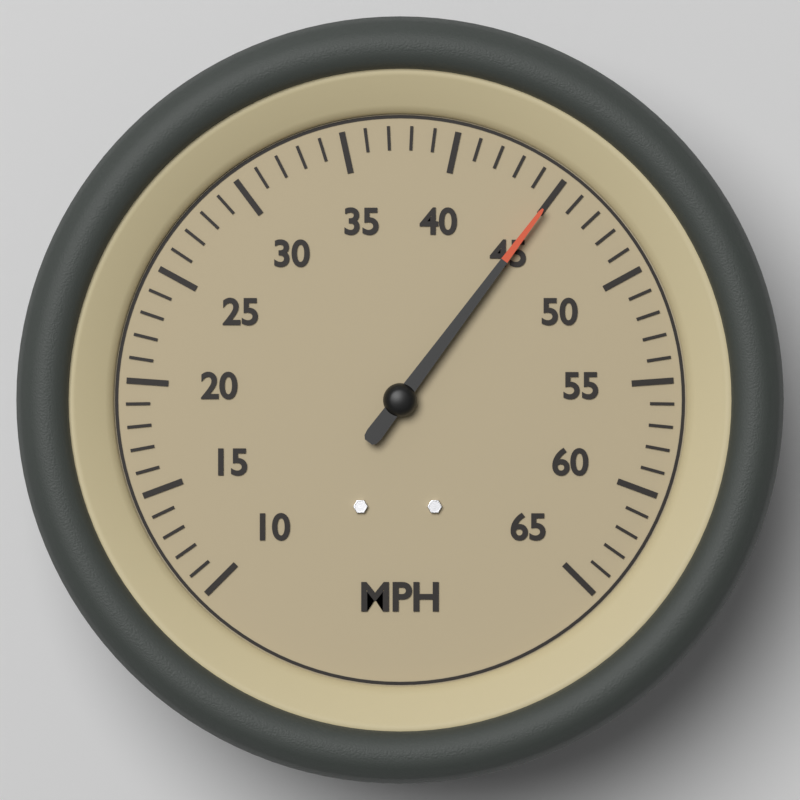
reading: 45 mph
